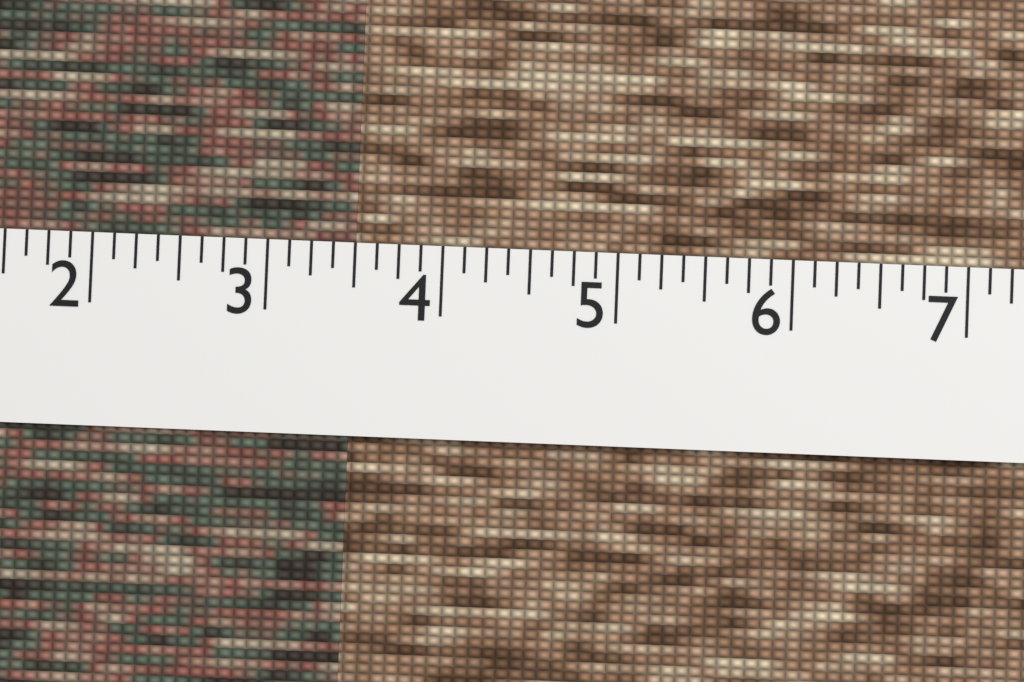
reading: 3.500 (no unit)
